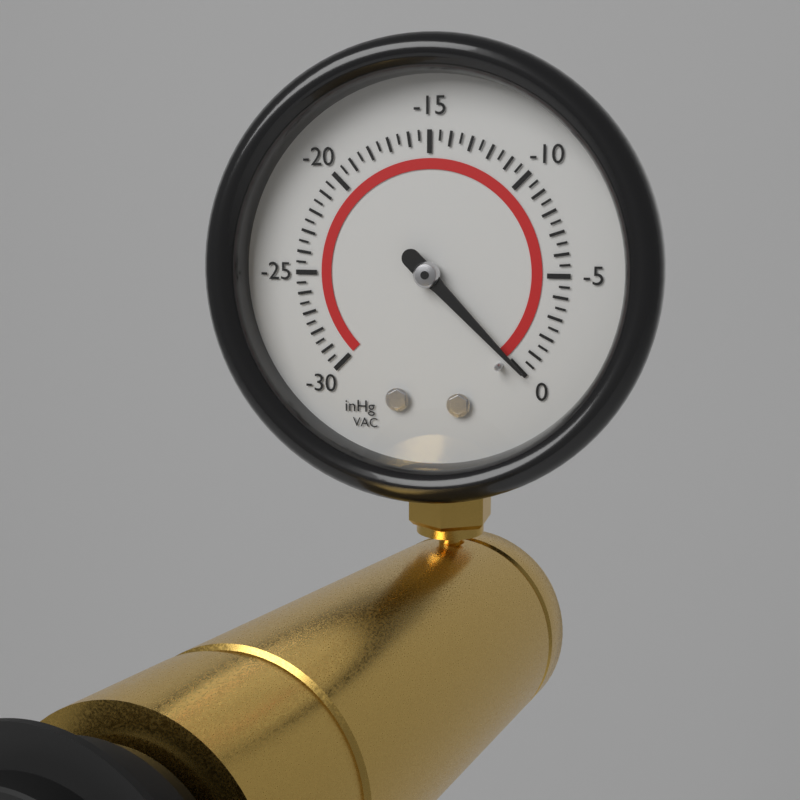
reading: 0.0 inHg
